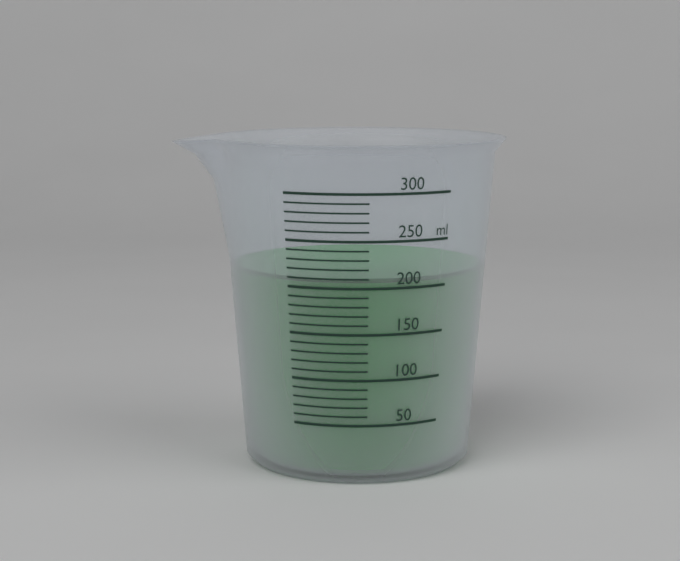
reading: 210 ml
